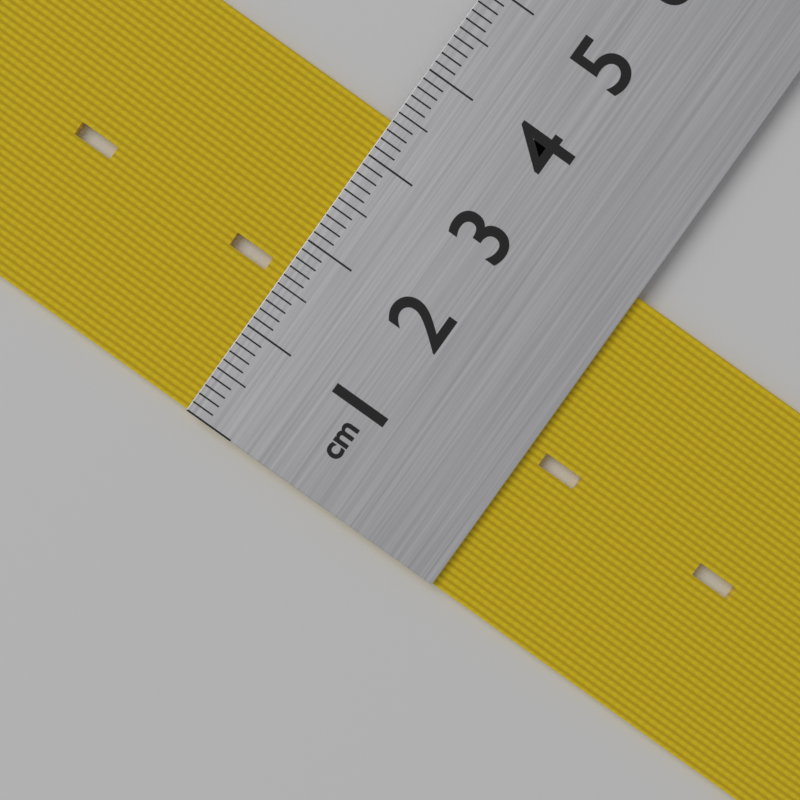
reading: 3.4 cm
